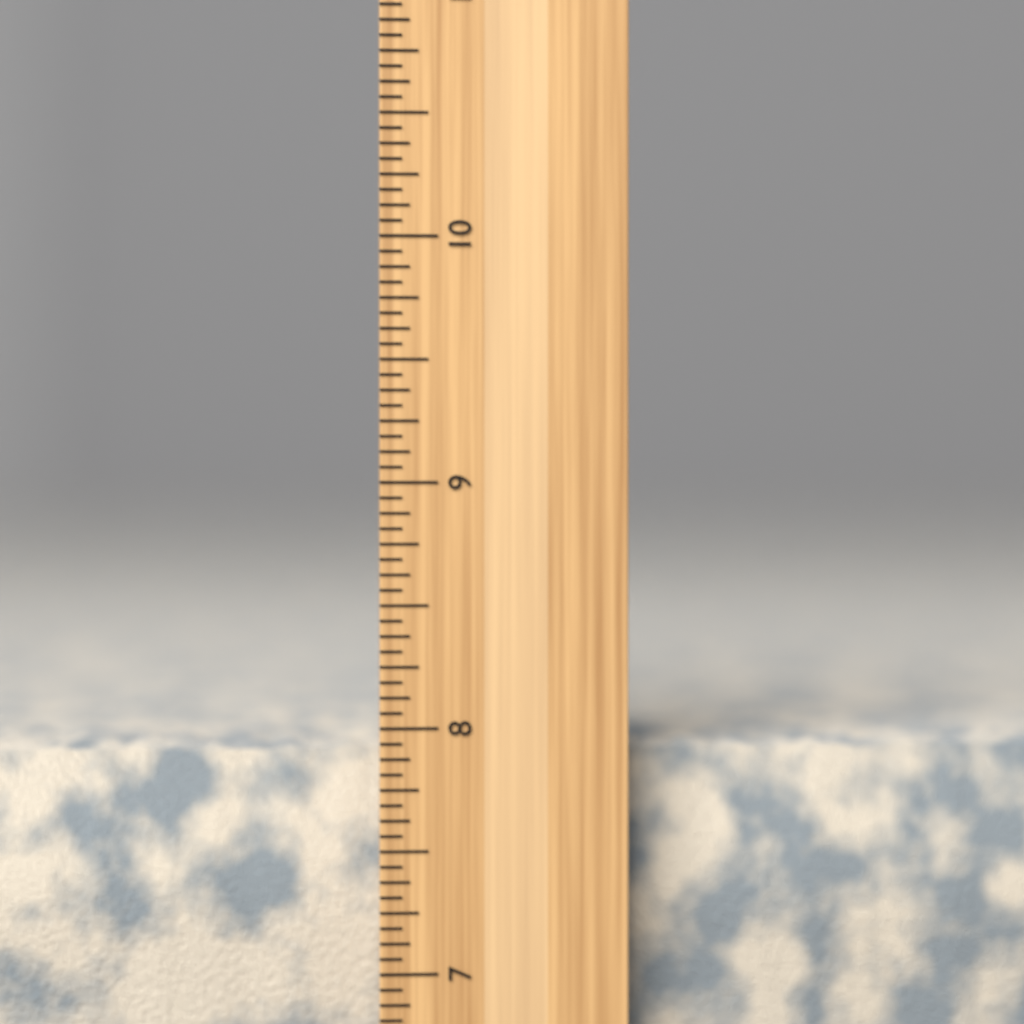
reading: 7.9375 inch
